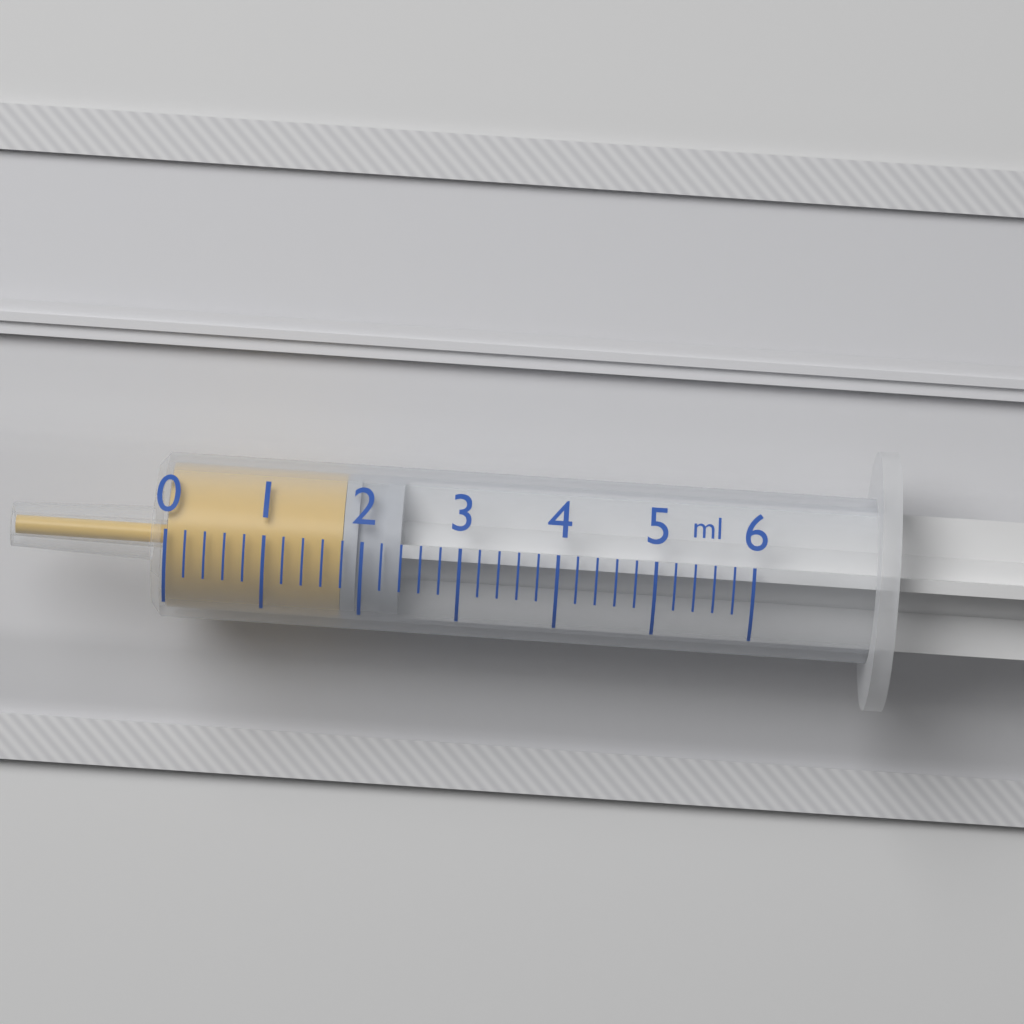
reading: 1.8 ml
